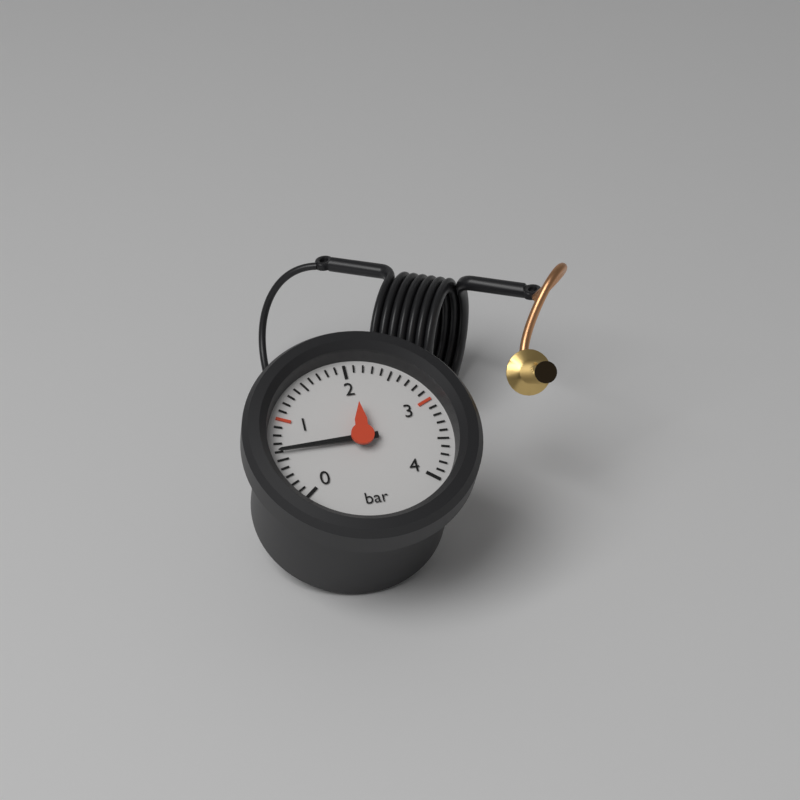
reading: 0.6 bar
